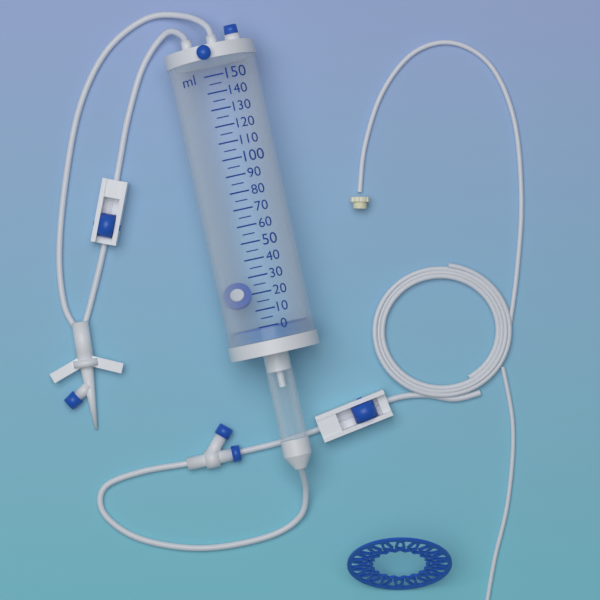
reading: 0 ml
